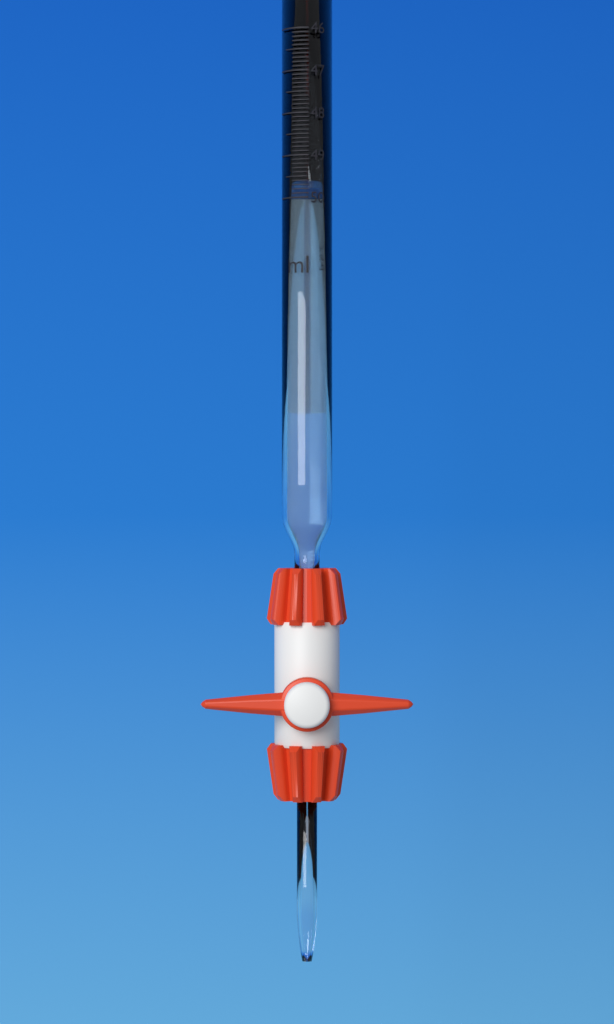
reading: 50.0 ml
